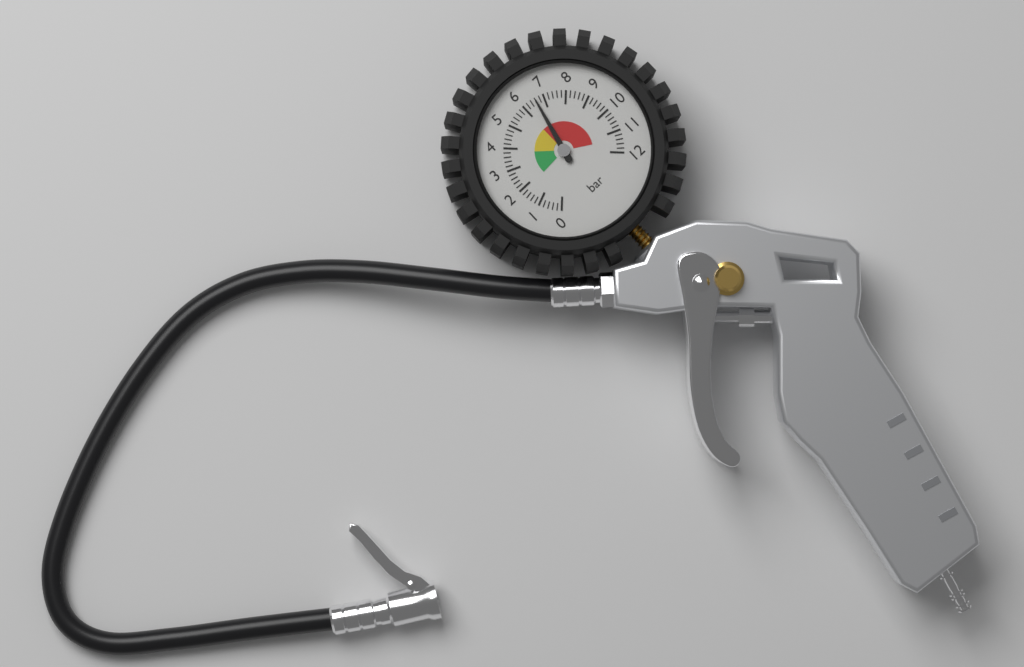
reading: 6.6 bar
